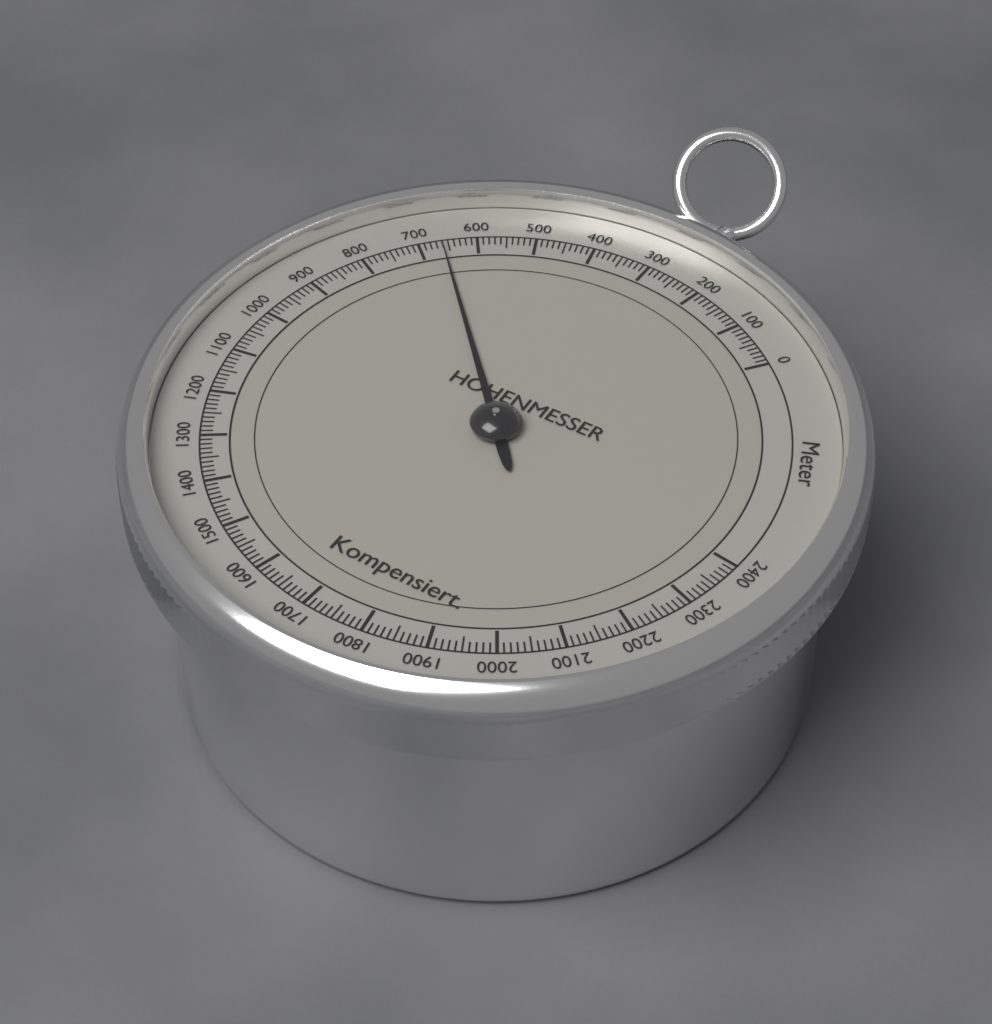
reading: 660 m
